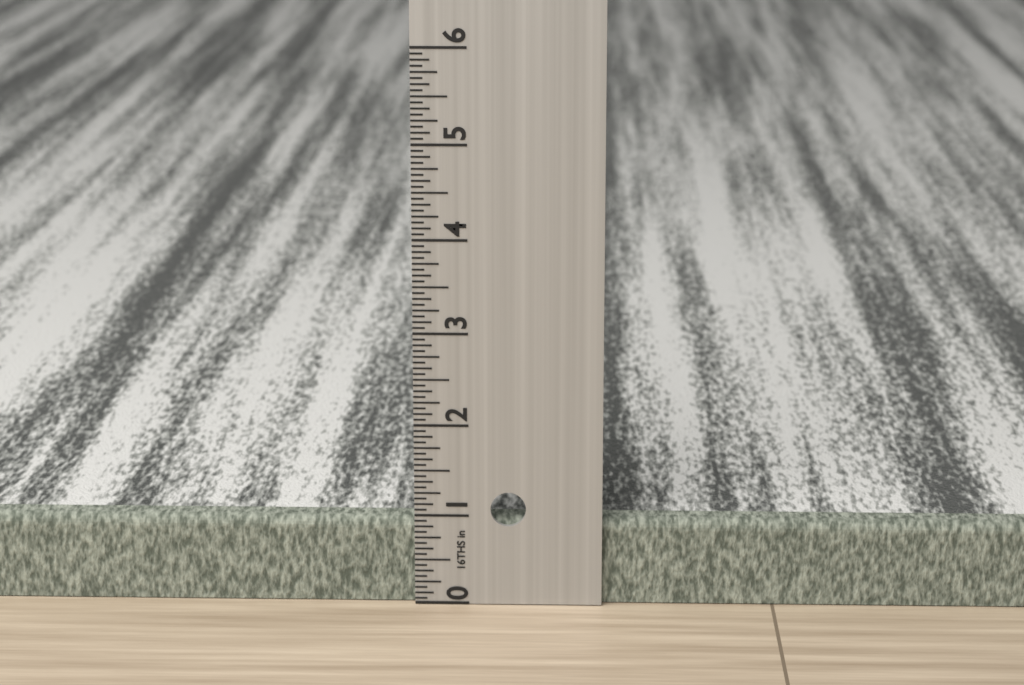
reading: 0.9375 in
